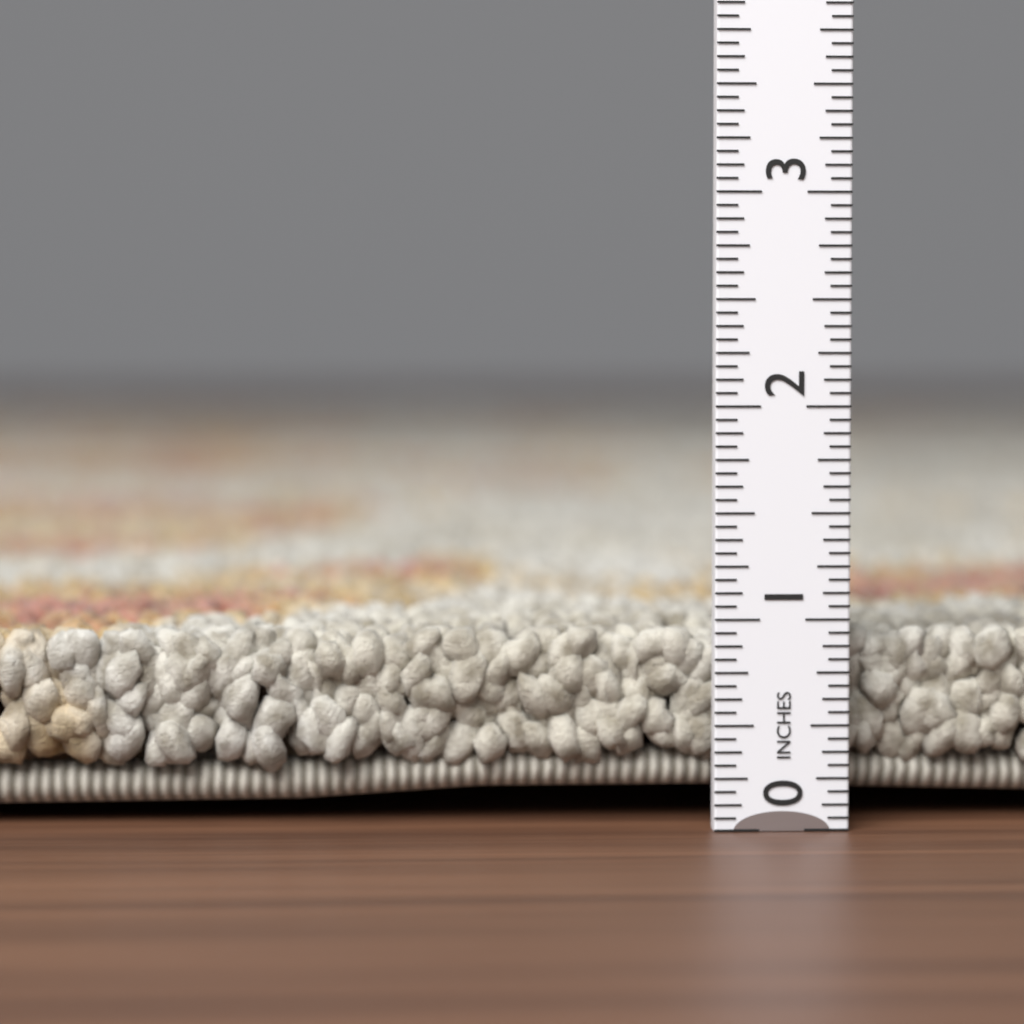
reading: 0.9375 in
